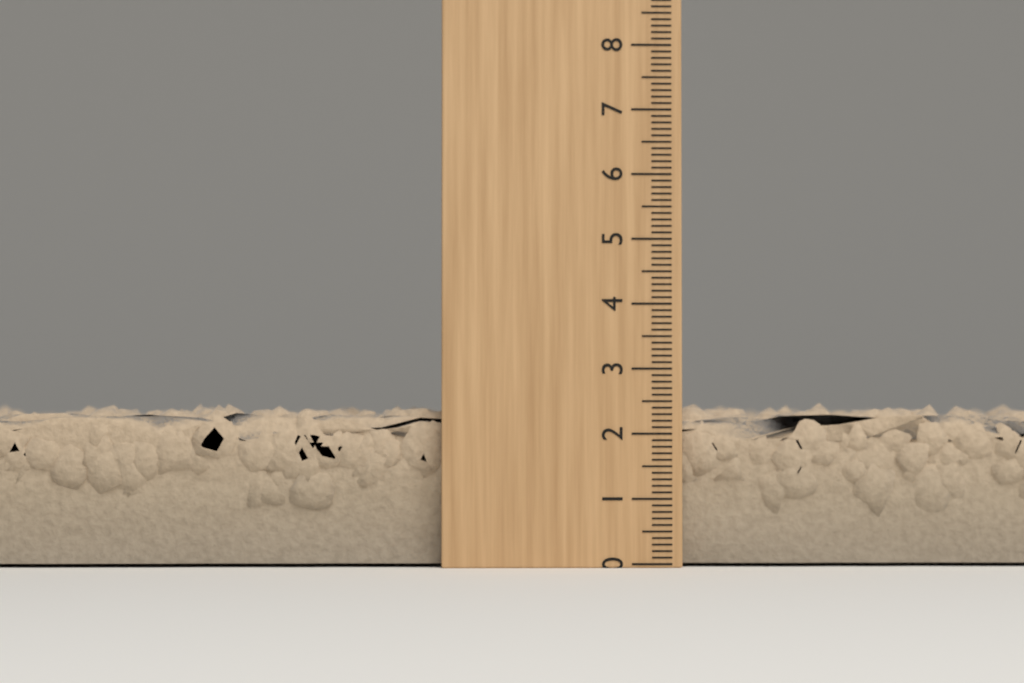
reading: 2.5 (no unit)
